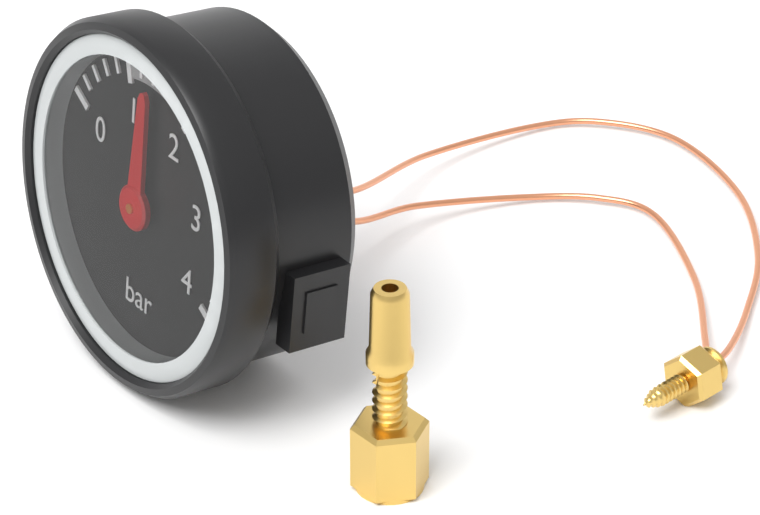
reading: 1.4 bar
